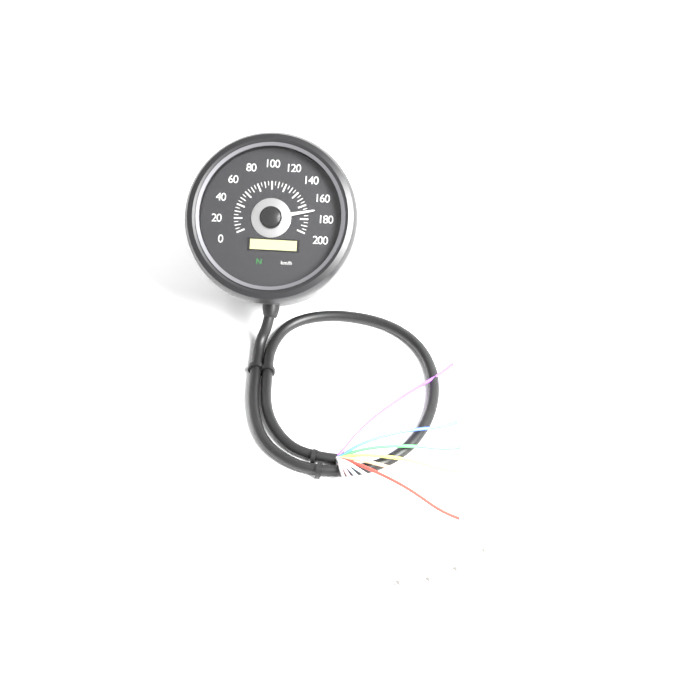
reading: 170 km/h
